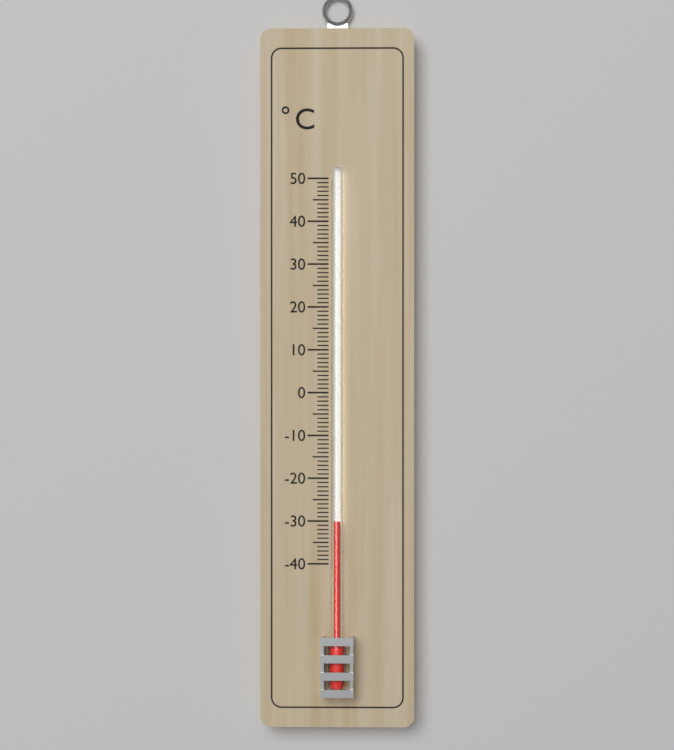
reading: -30 °C
